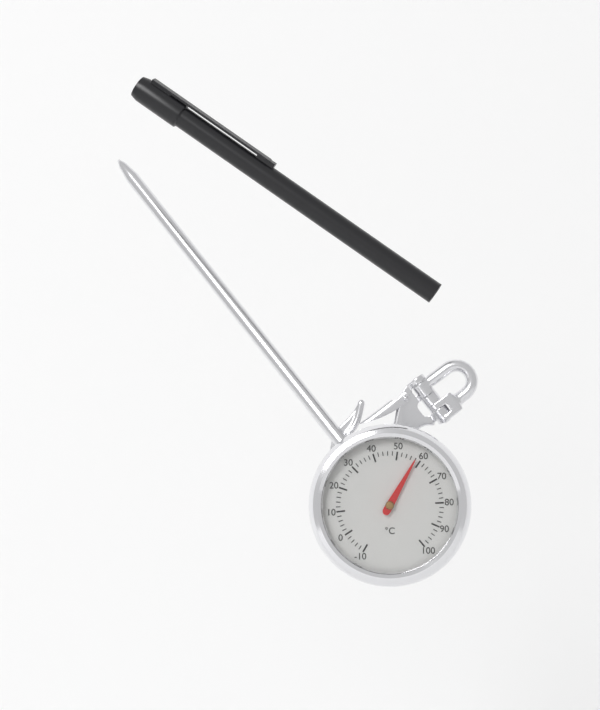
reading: 58 °C
